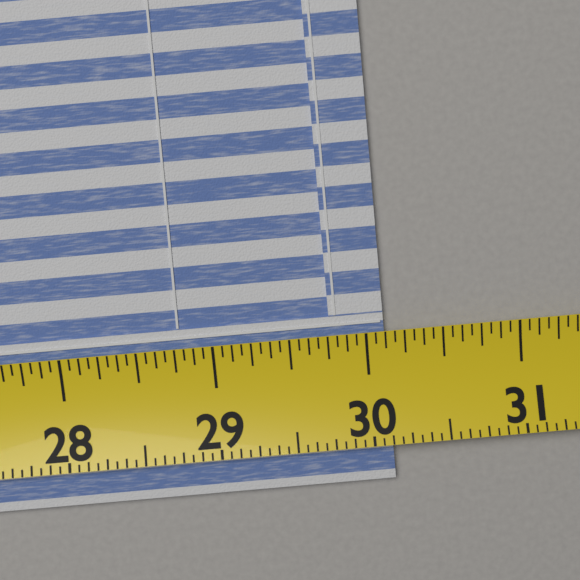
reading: 30.1250 (no unit)
